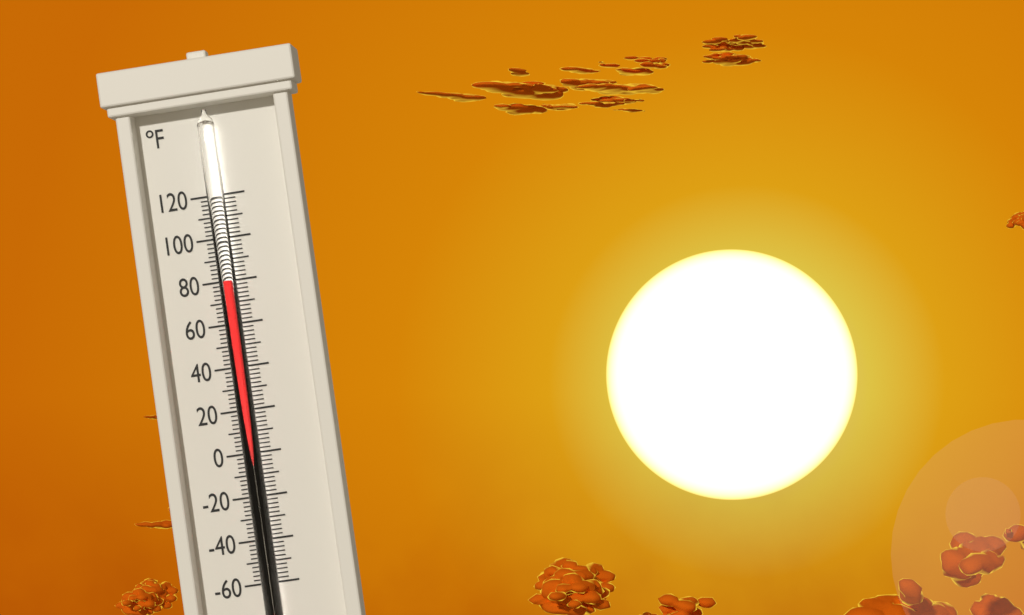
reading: 80 °F
